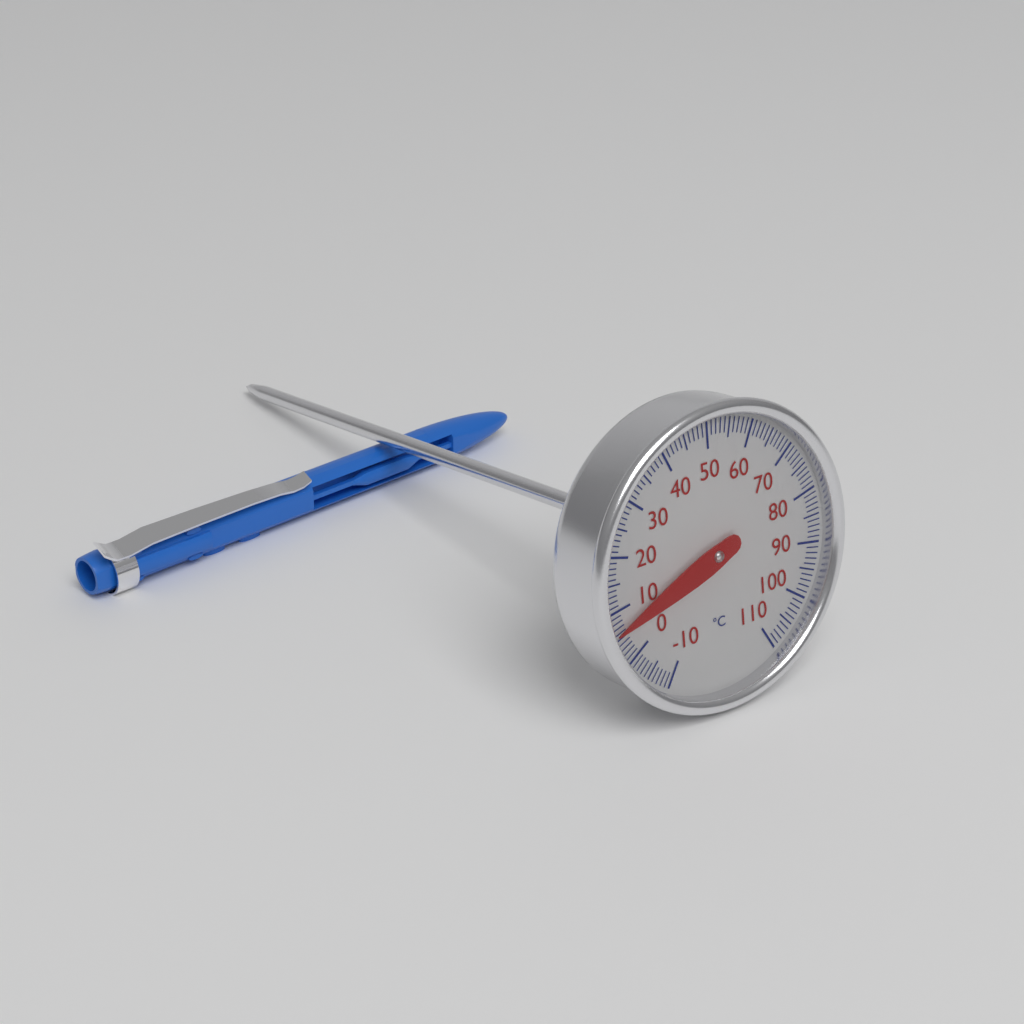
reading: 6 °C
